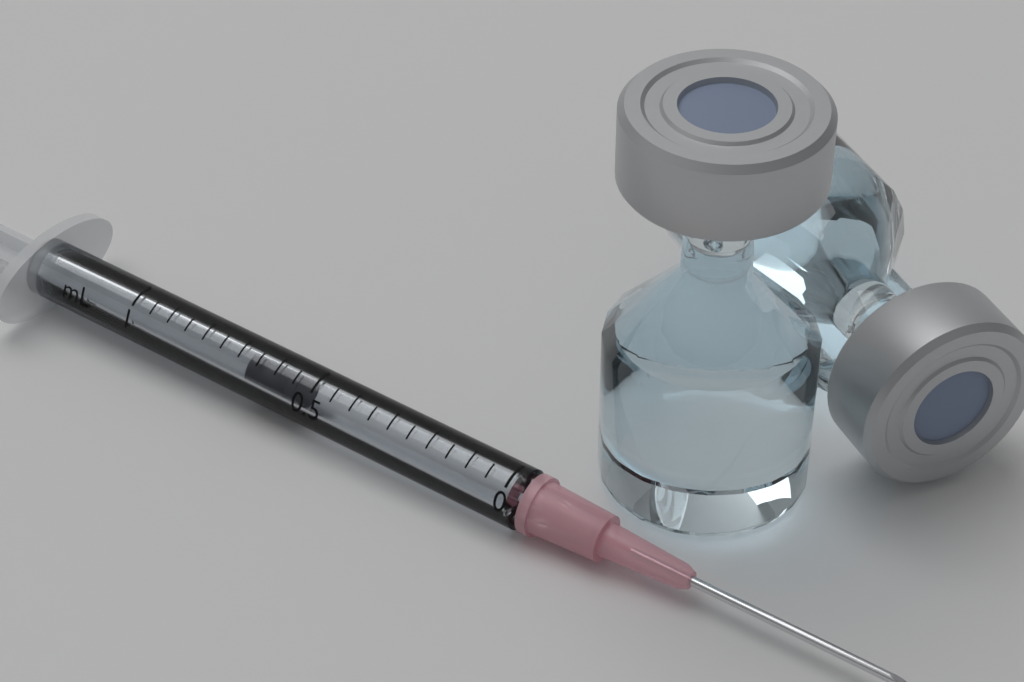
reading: 0.55 mL
